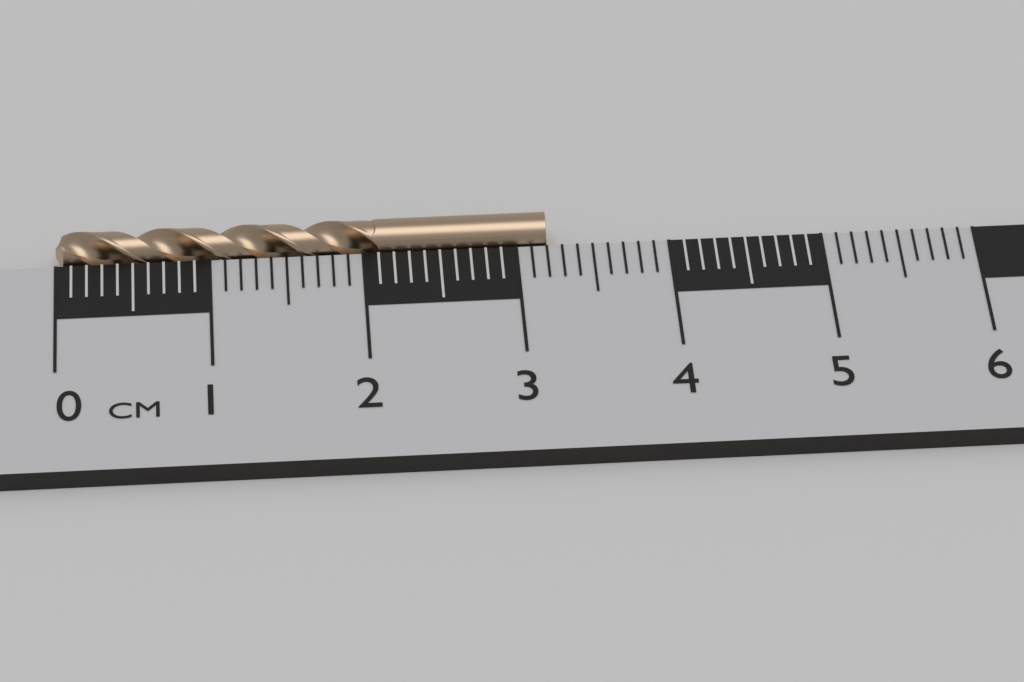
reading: 3.2 cm
